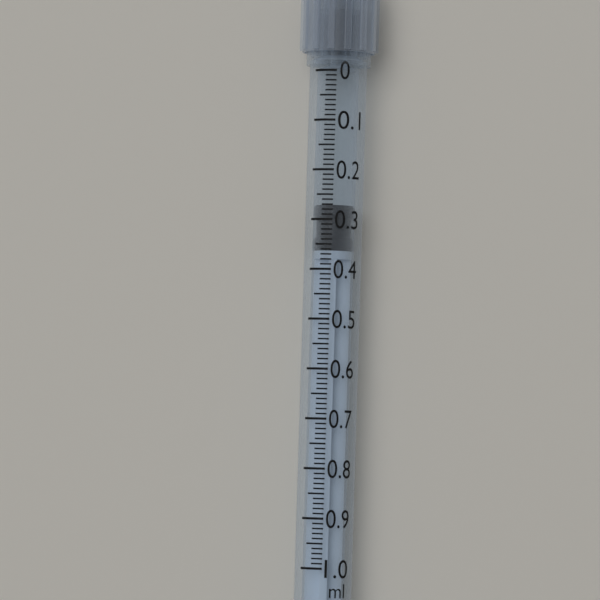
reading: 0.27 ml
